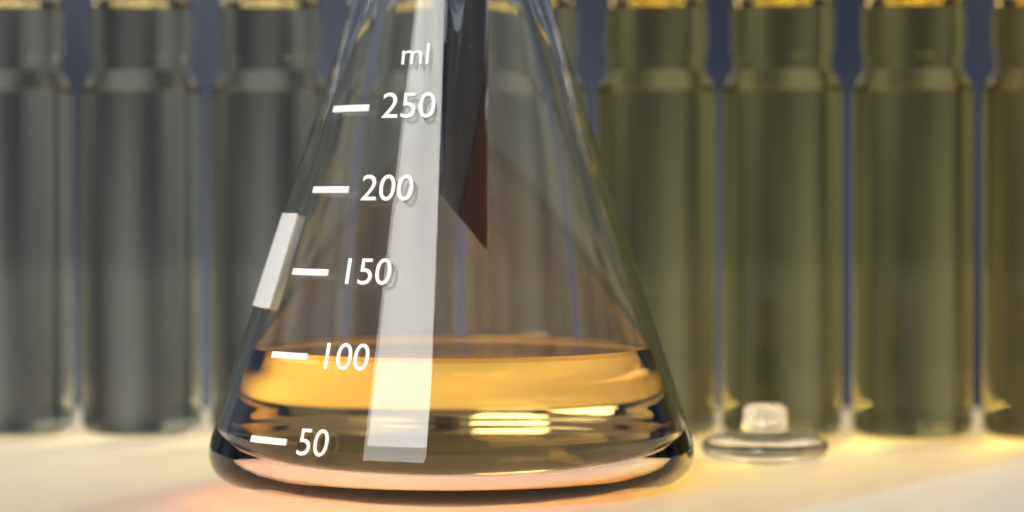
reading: 100 ml
